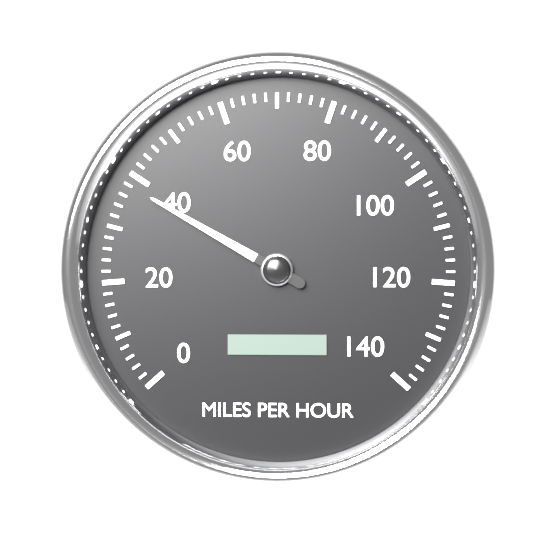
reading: 38 mph
